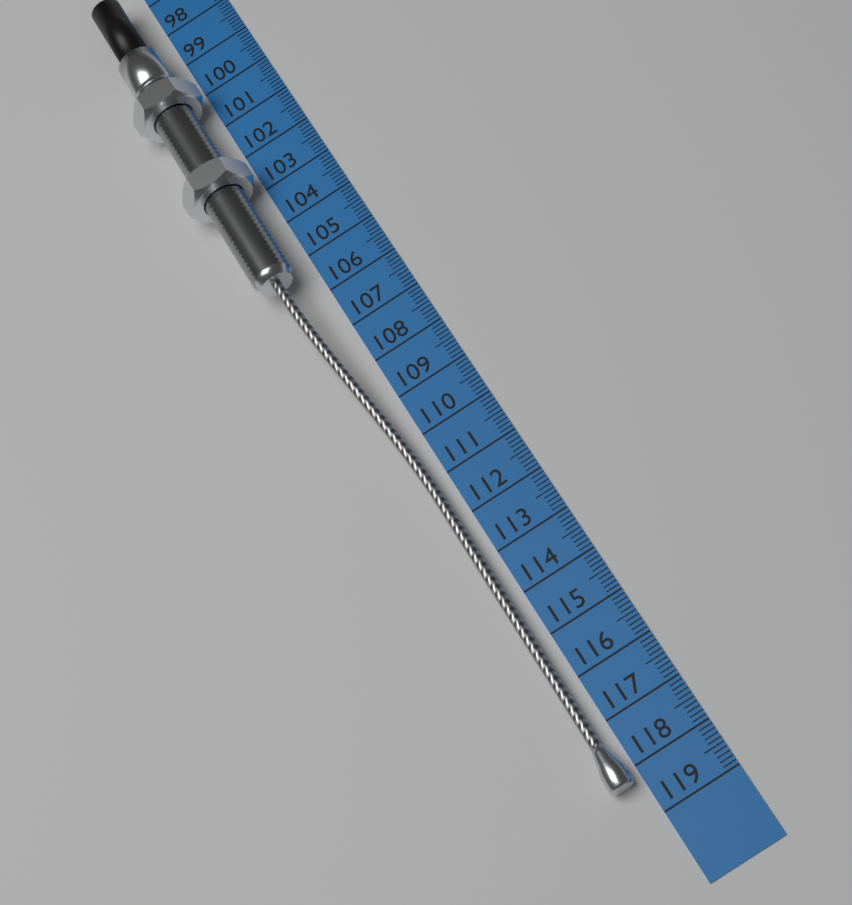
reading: 118.3 cm
